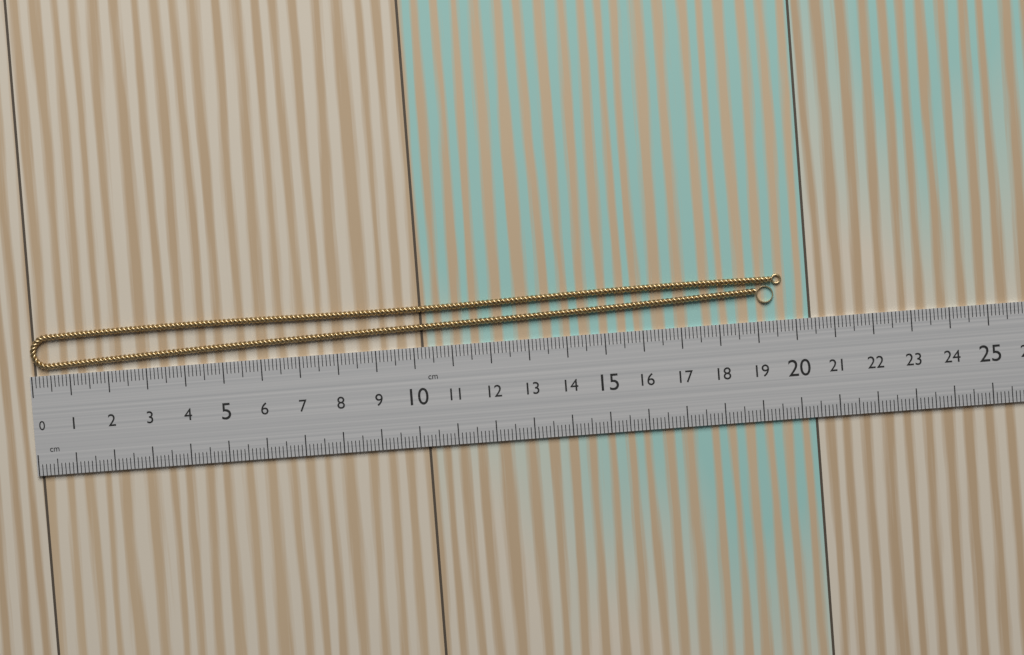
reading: 19.7 cm
